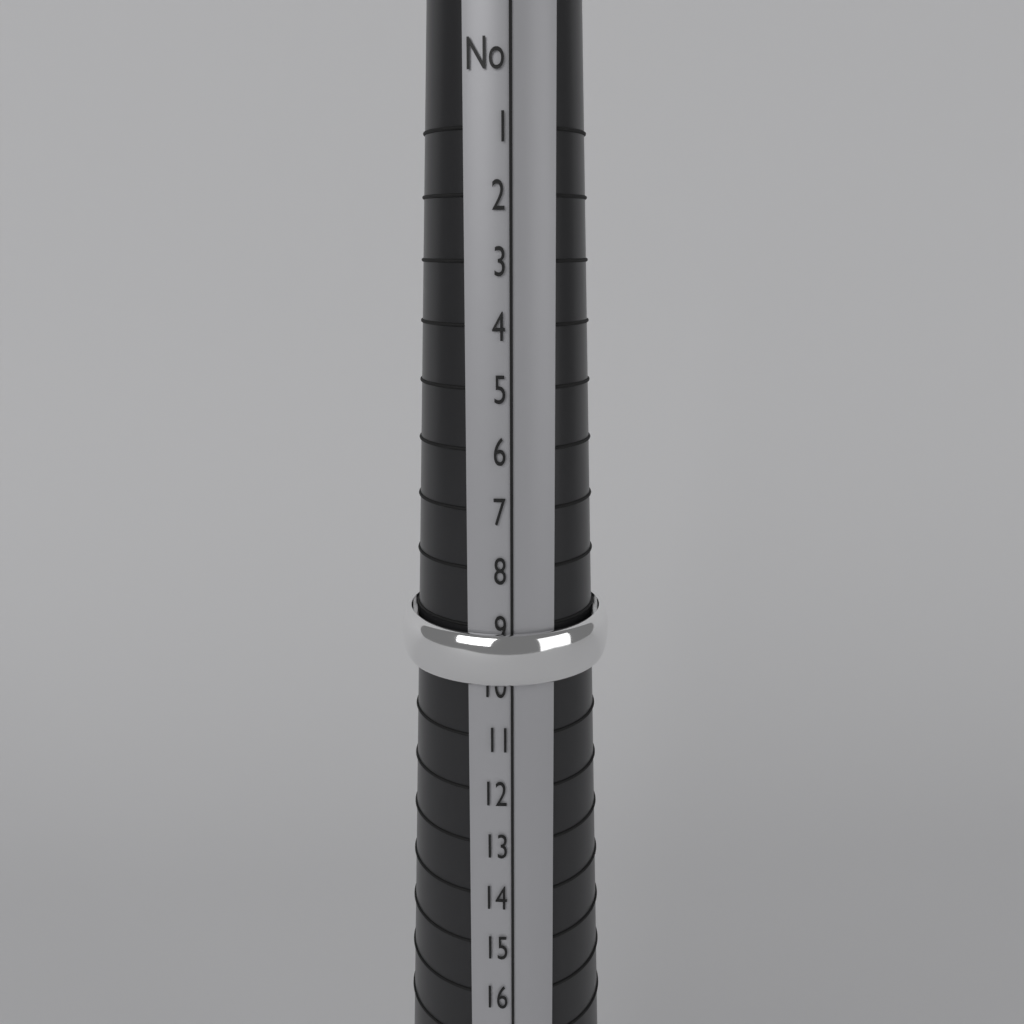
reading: 10 (no unit)
